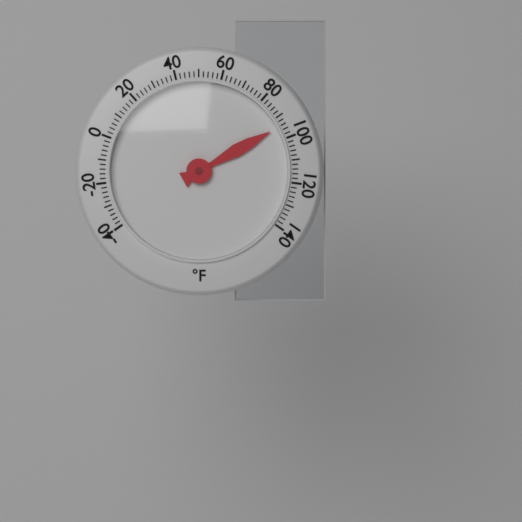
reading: 94 °F
